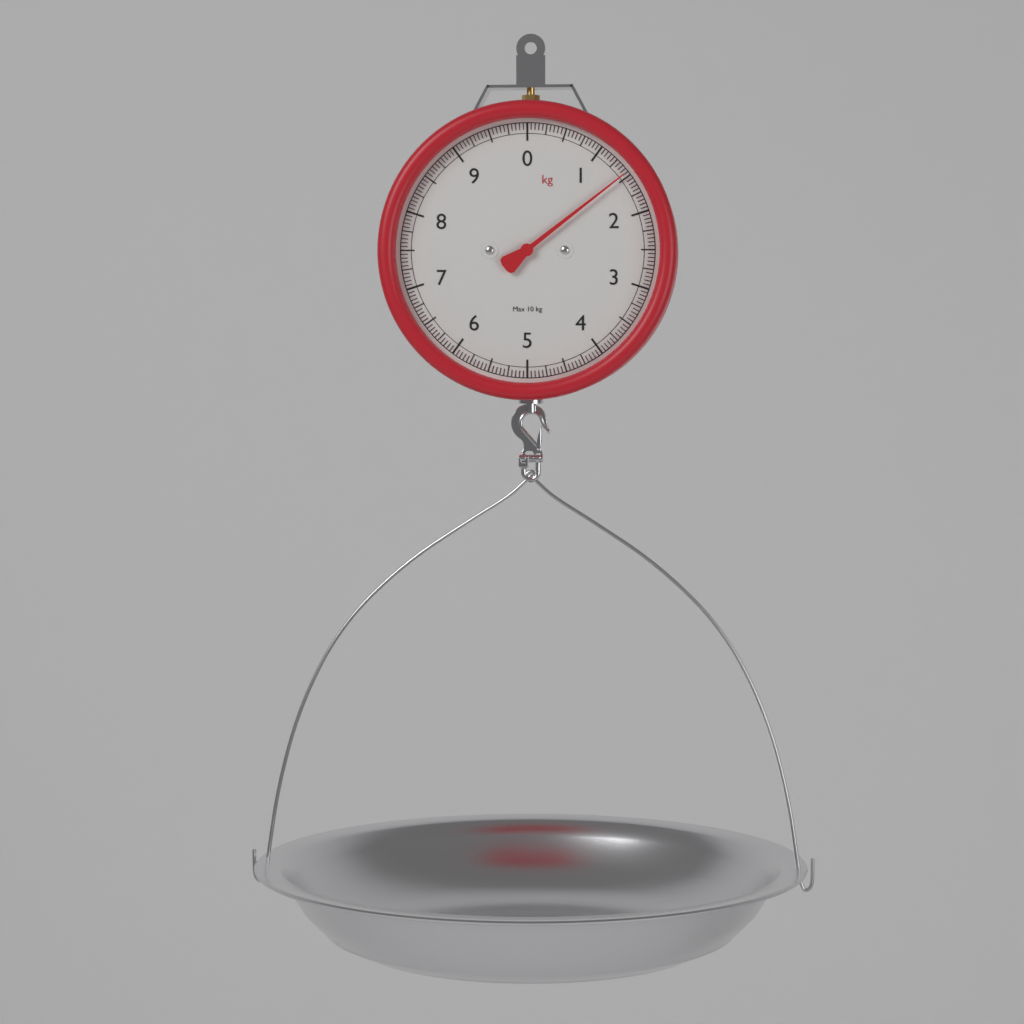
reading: 1.45 kg
